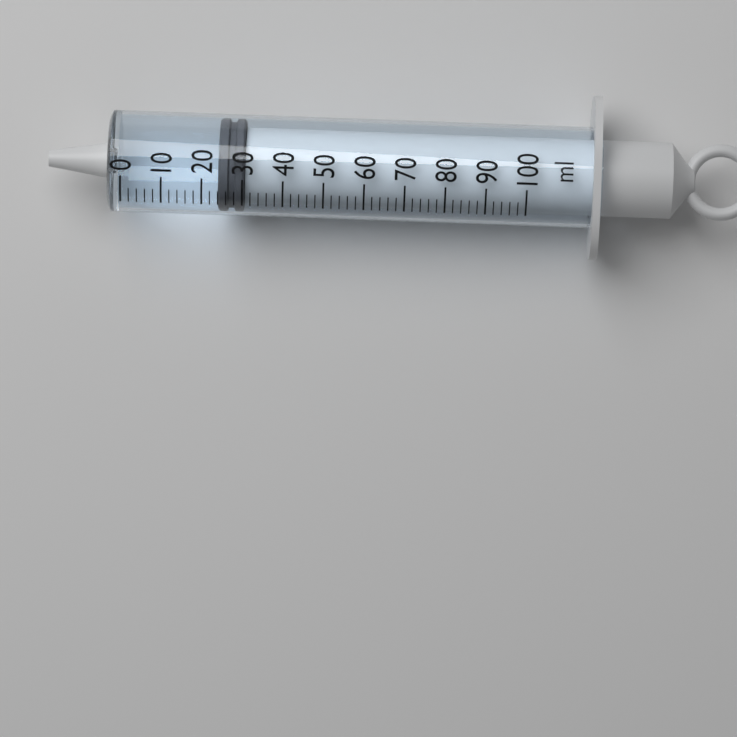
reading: 24 ml
